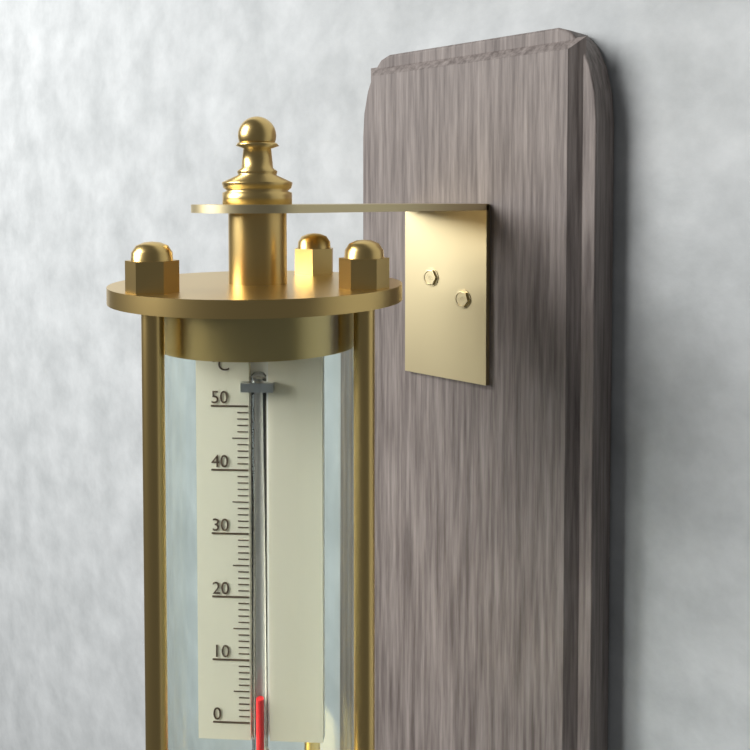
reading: 4 °C
